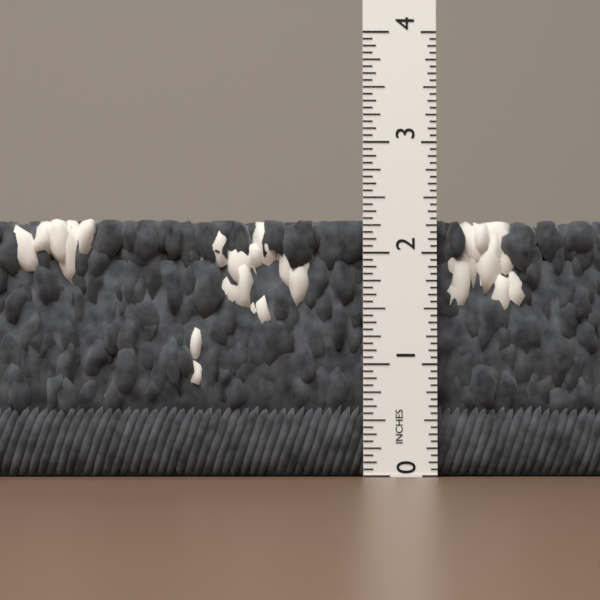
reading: 2.3125 in
